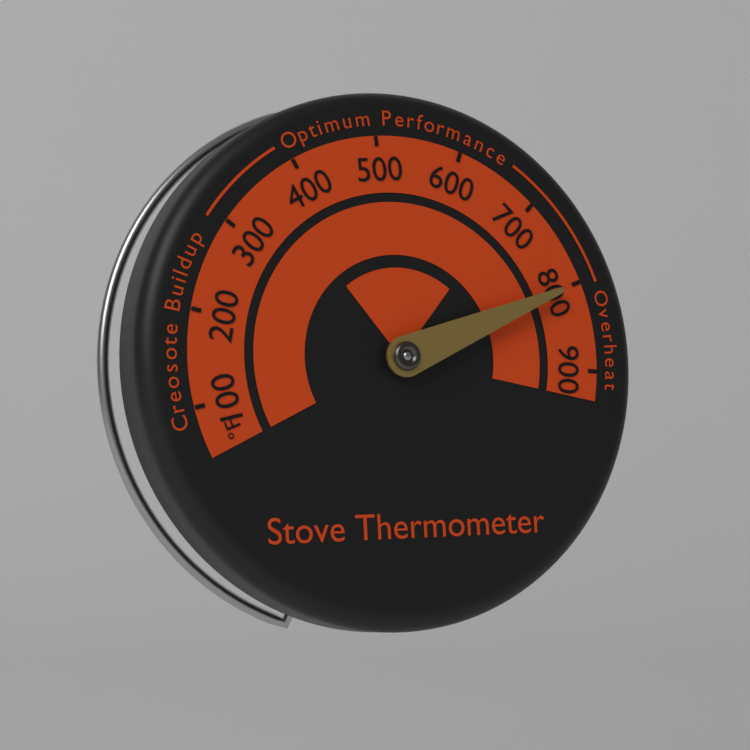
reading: 800 °F
